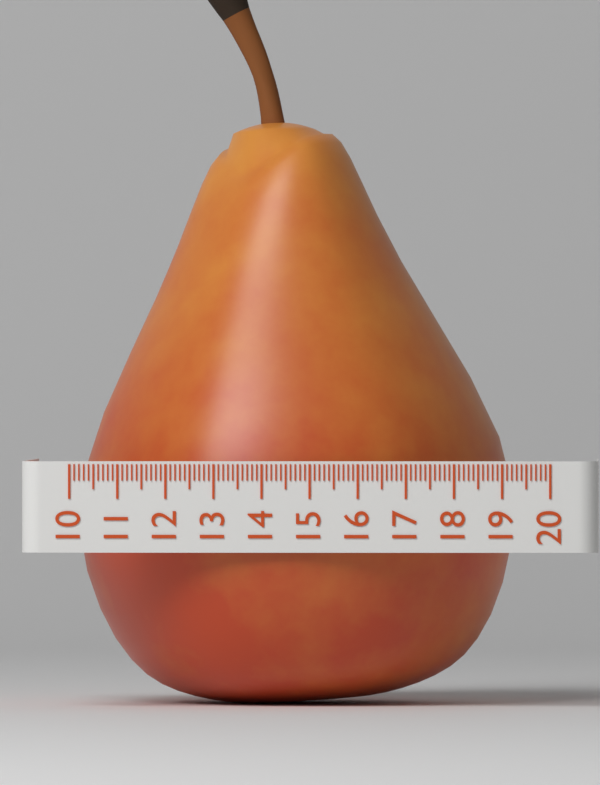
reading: 19.2 (no unit)
